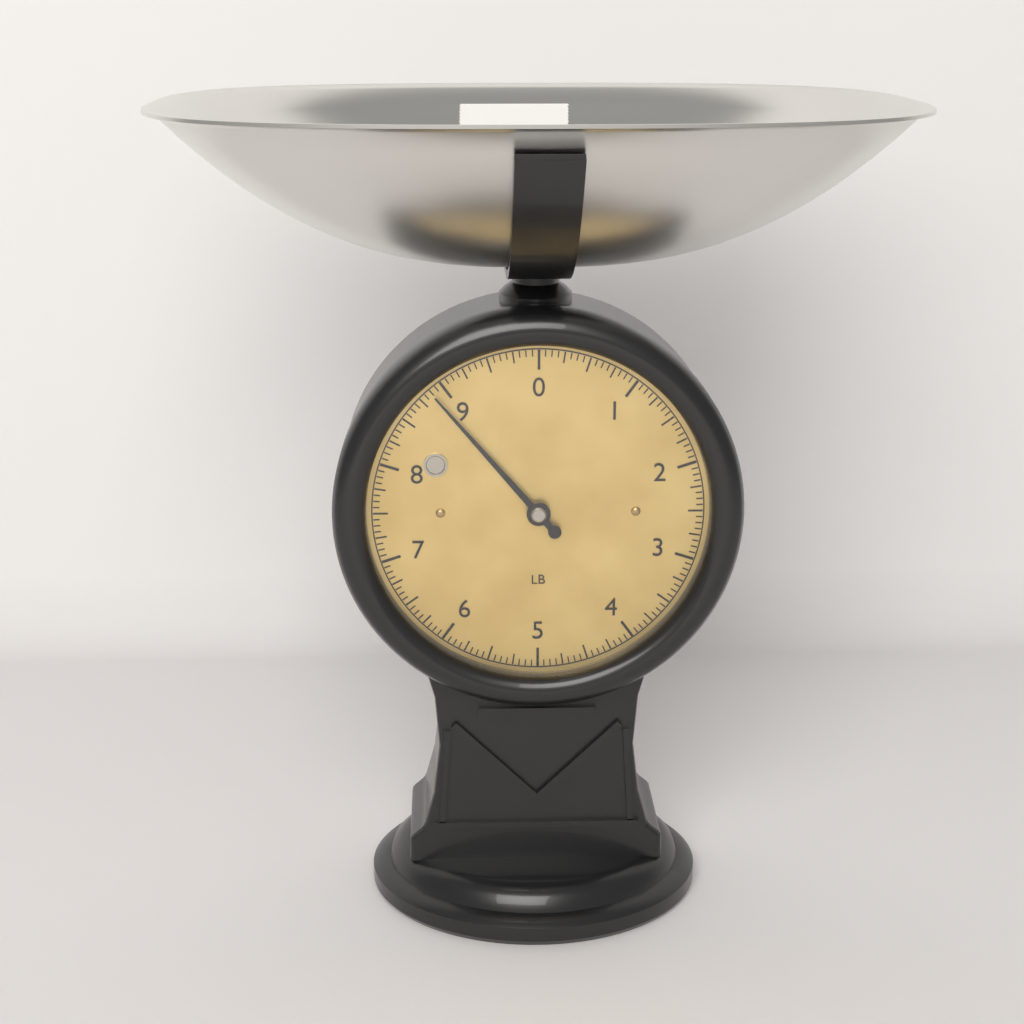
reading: 8.8750 lb
